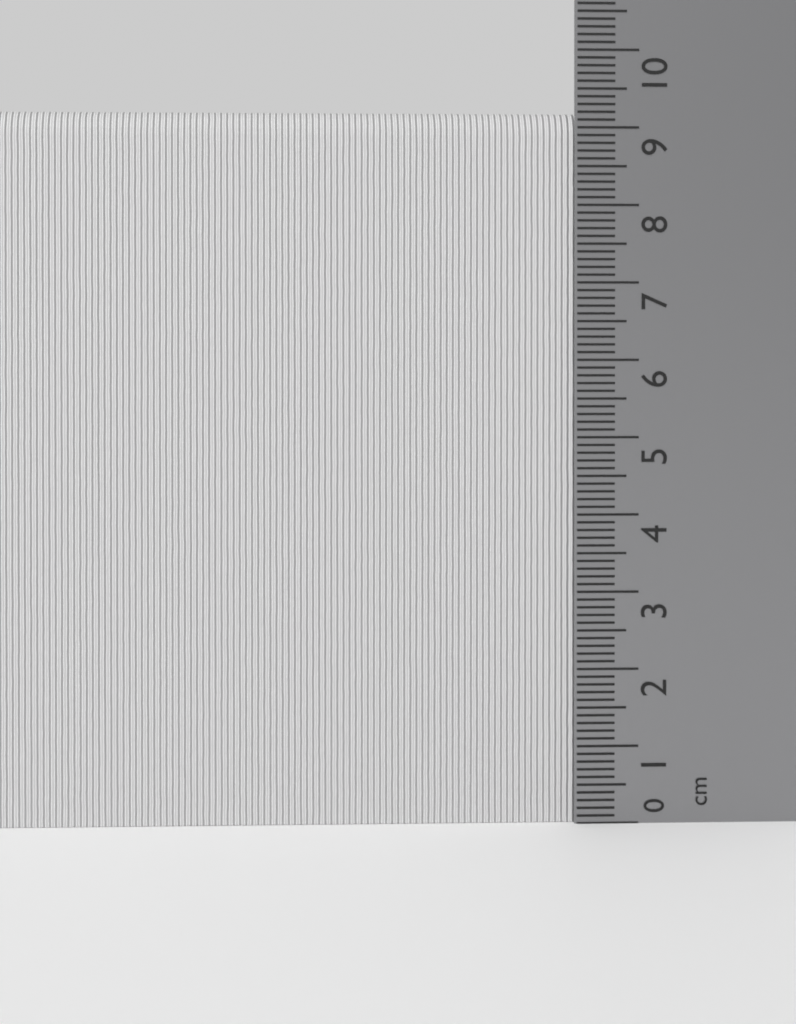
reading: 9.2 cm
